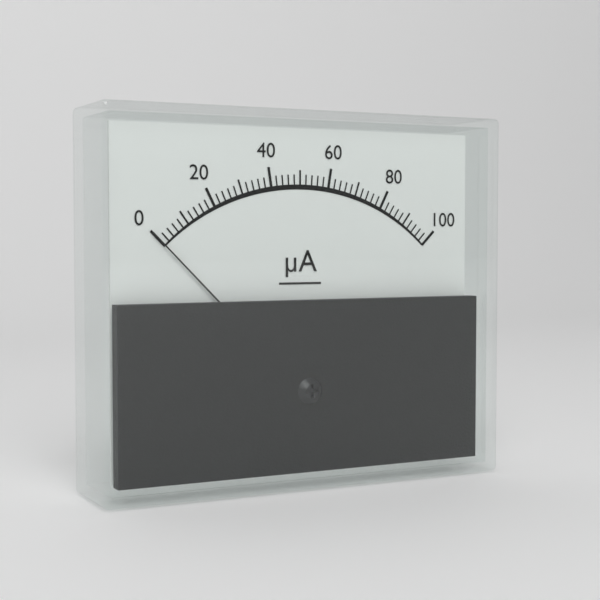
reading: 0 µA
